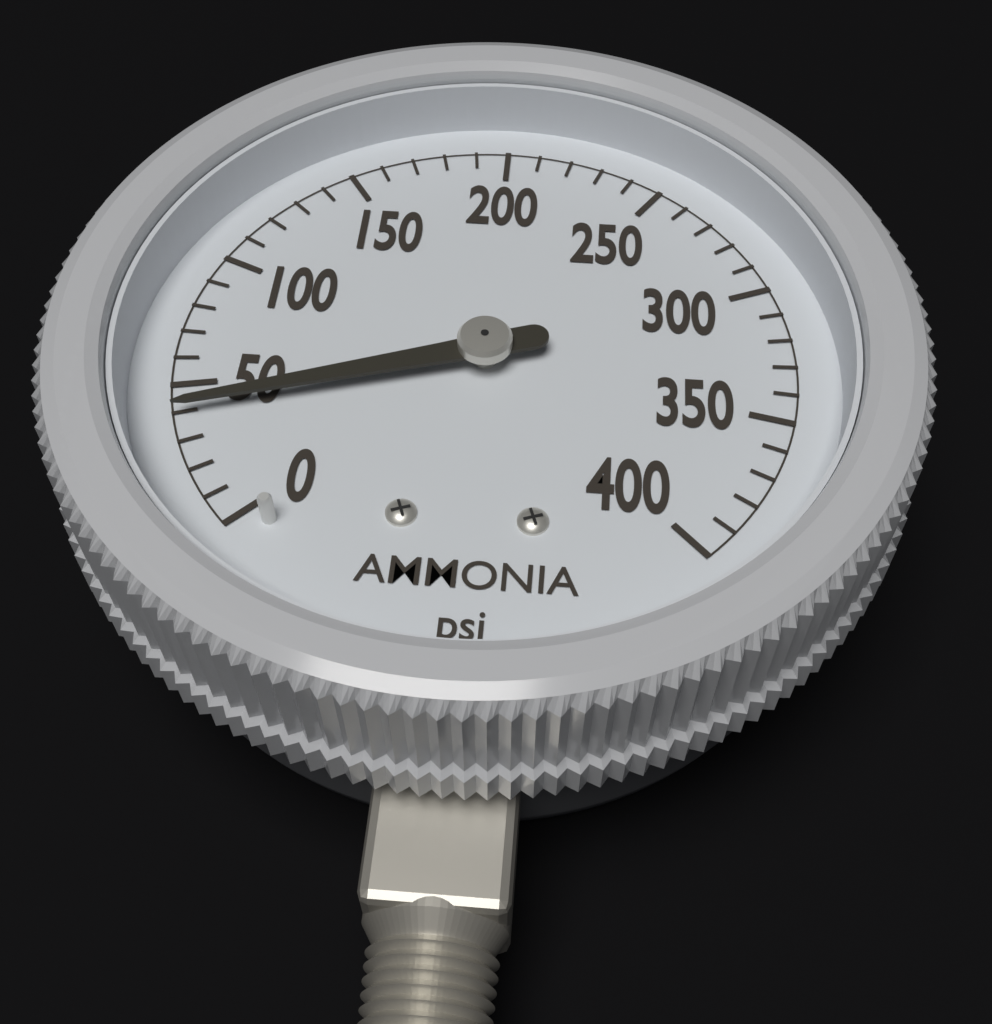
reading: 40 psi
